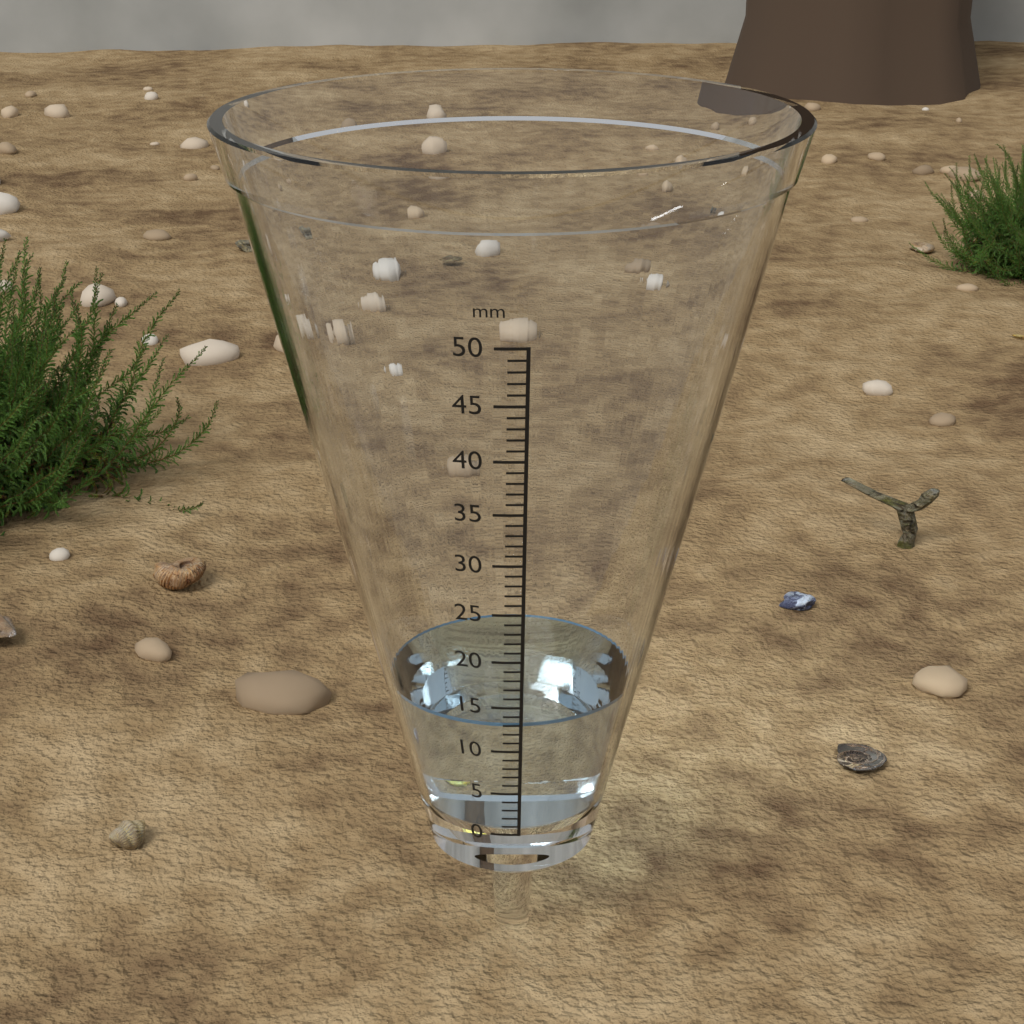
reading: 13 mm
